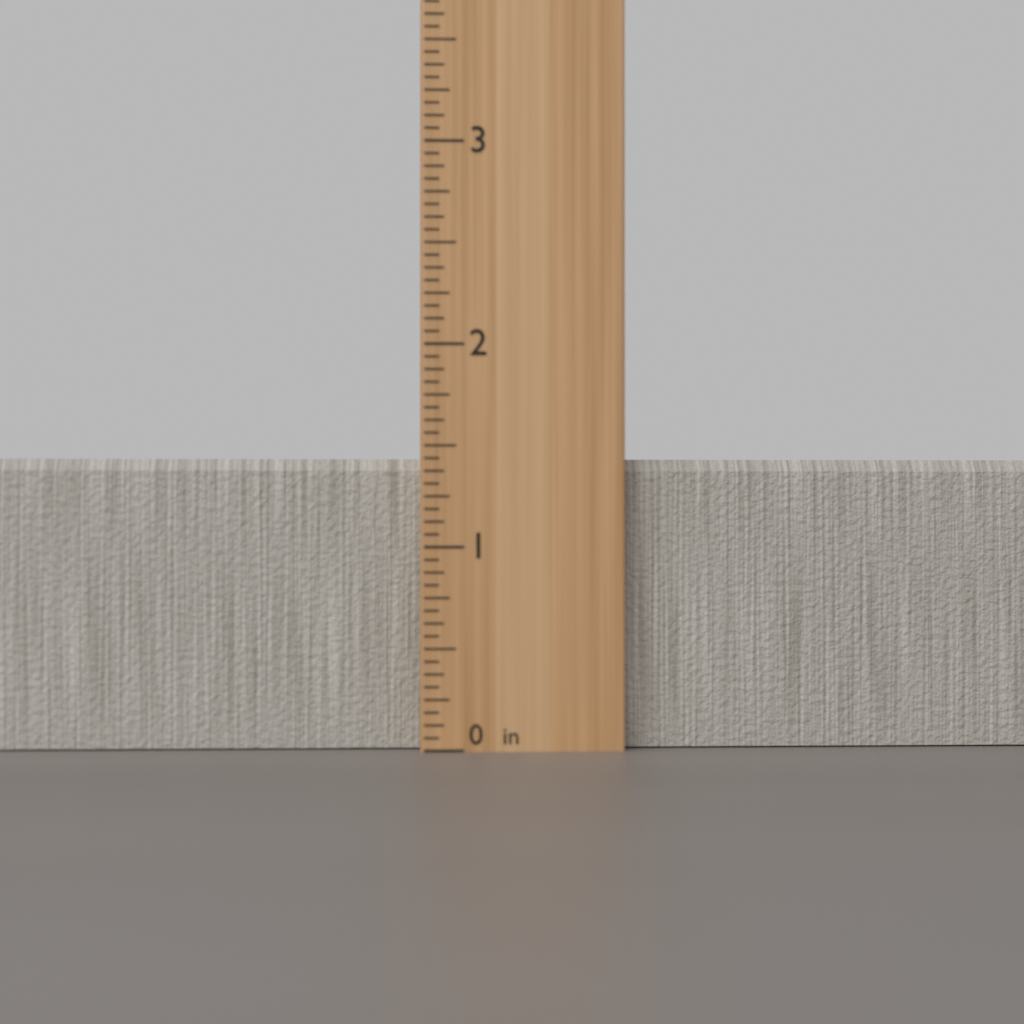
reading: 1.4375 in
